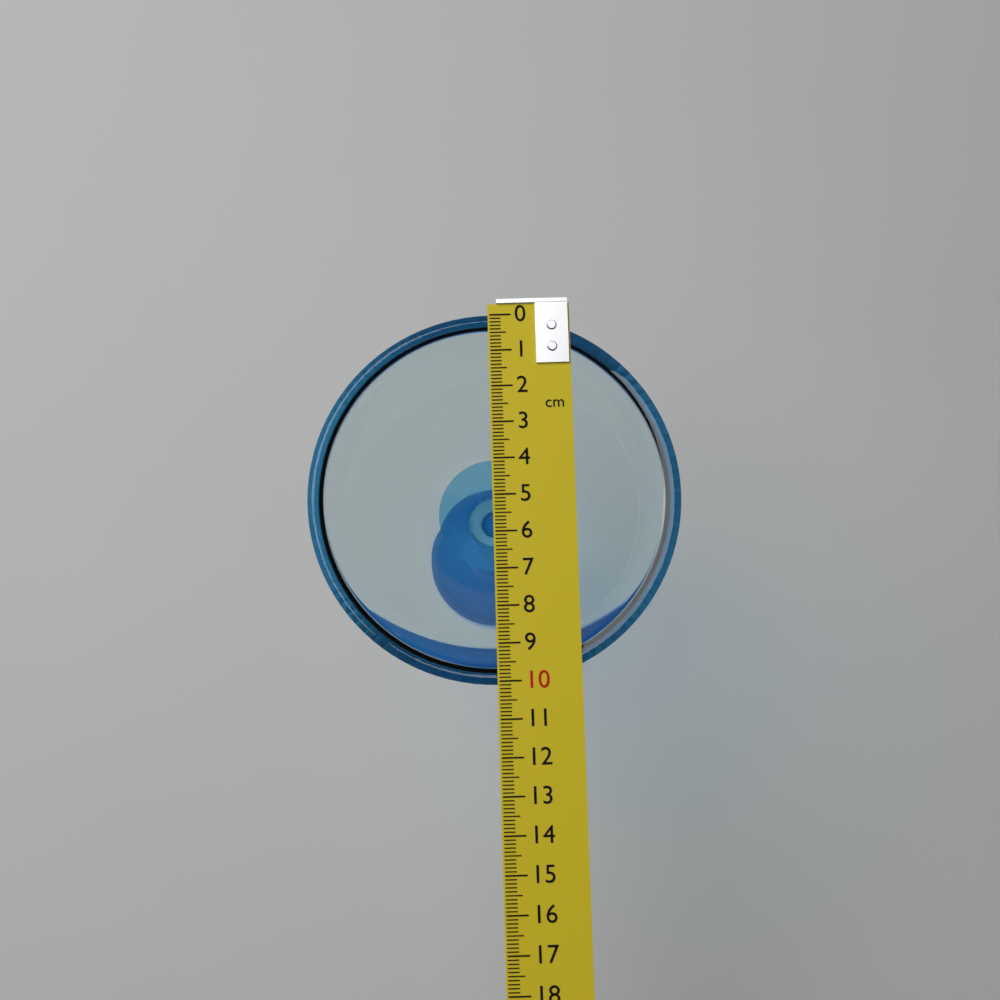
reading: 10.1 cm
